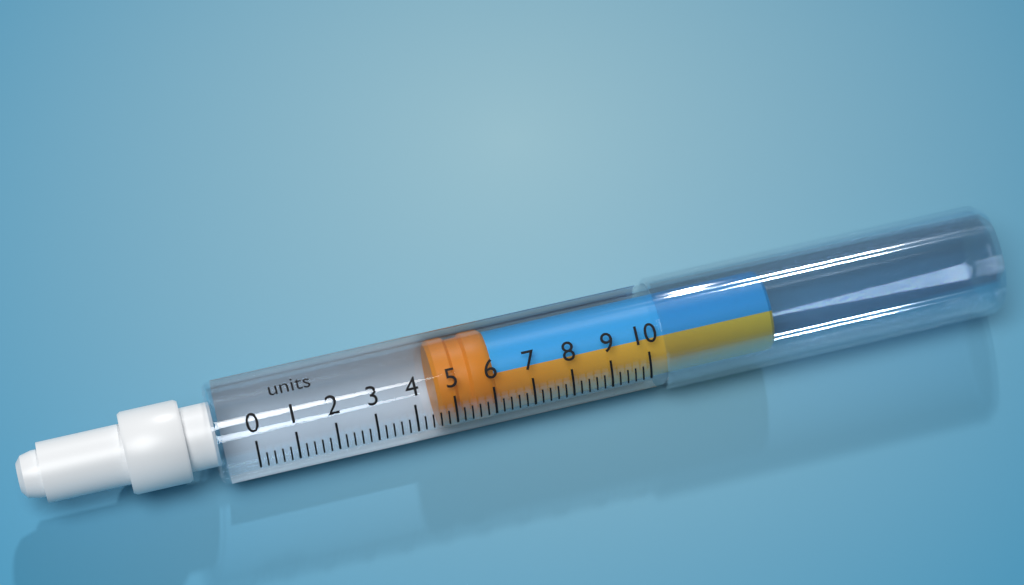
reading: 4.6 units
